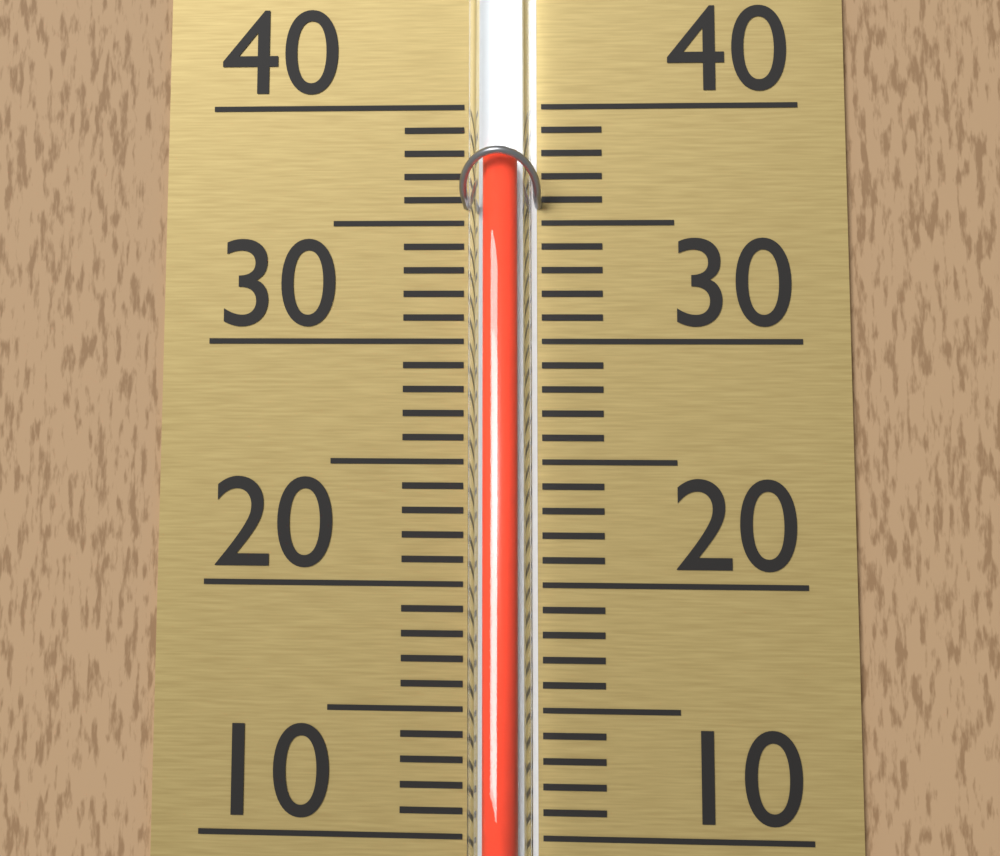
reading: 38 (no unit)
